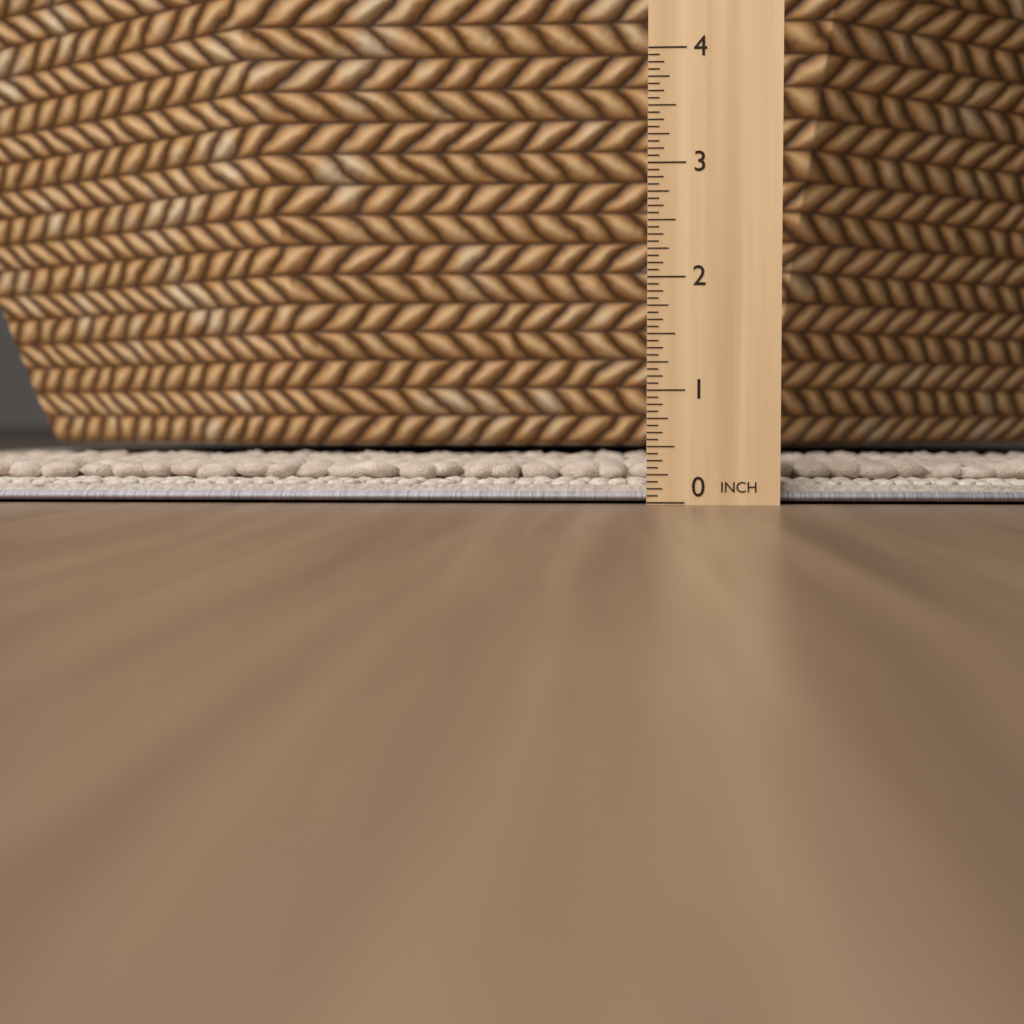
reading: 0.3750 in
